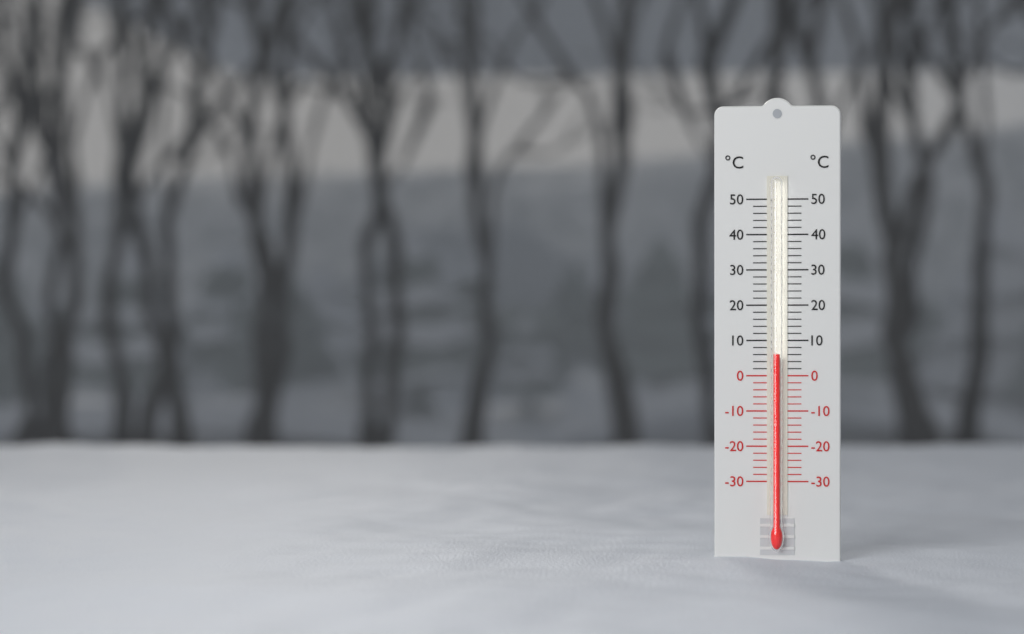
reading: 6 °C
